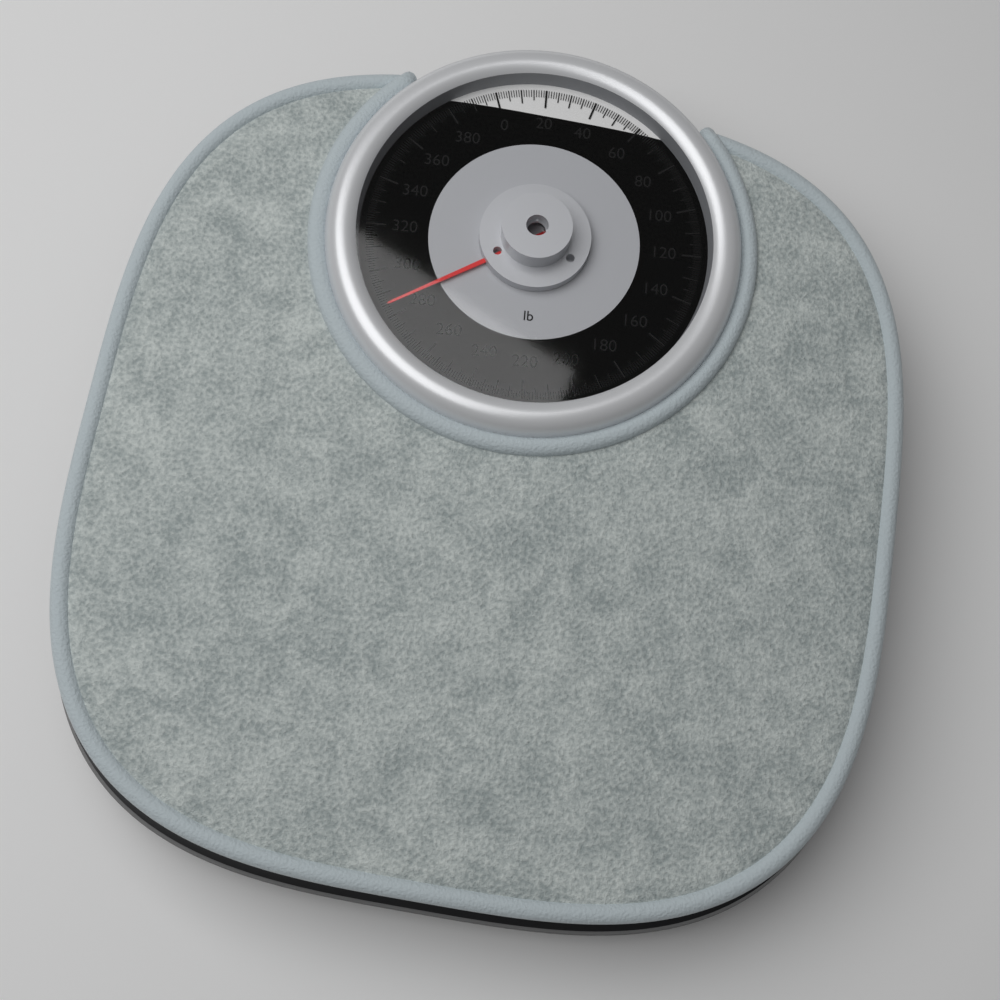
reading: 285 lb
